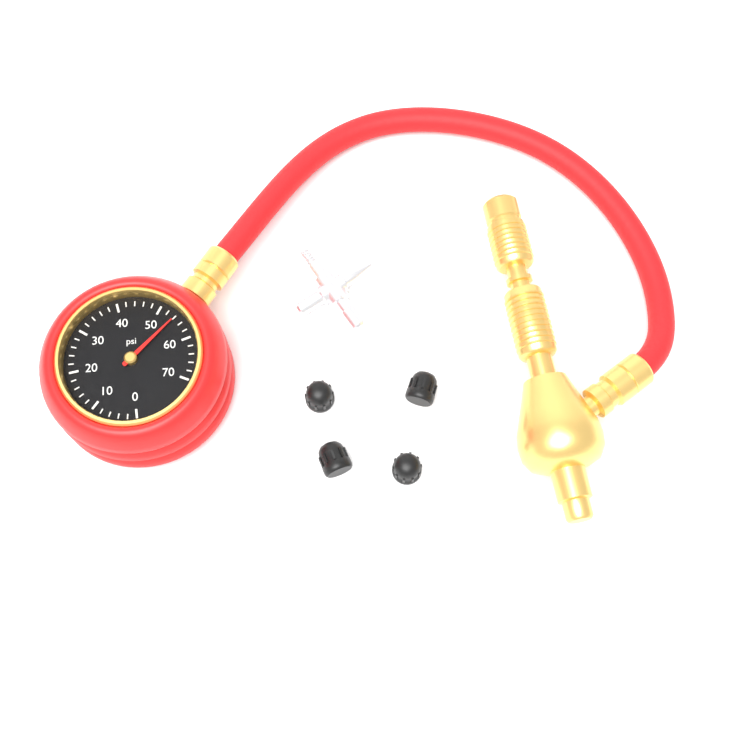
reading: 54 psi
